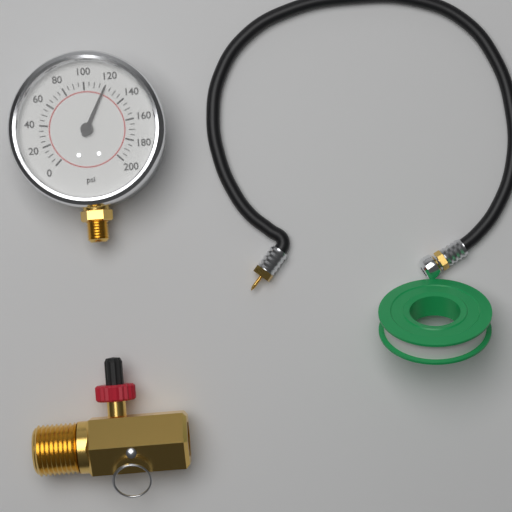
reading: 120 psi
